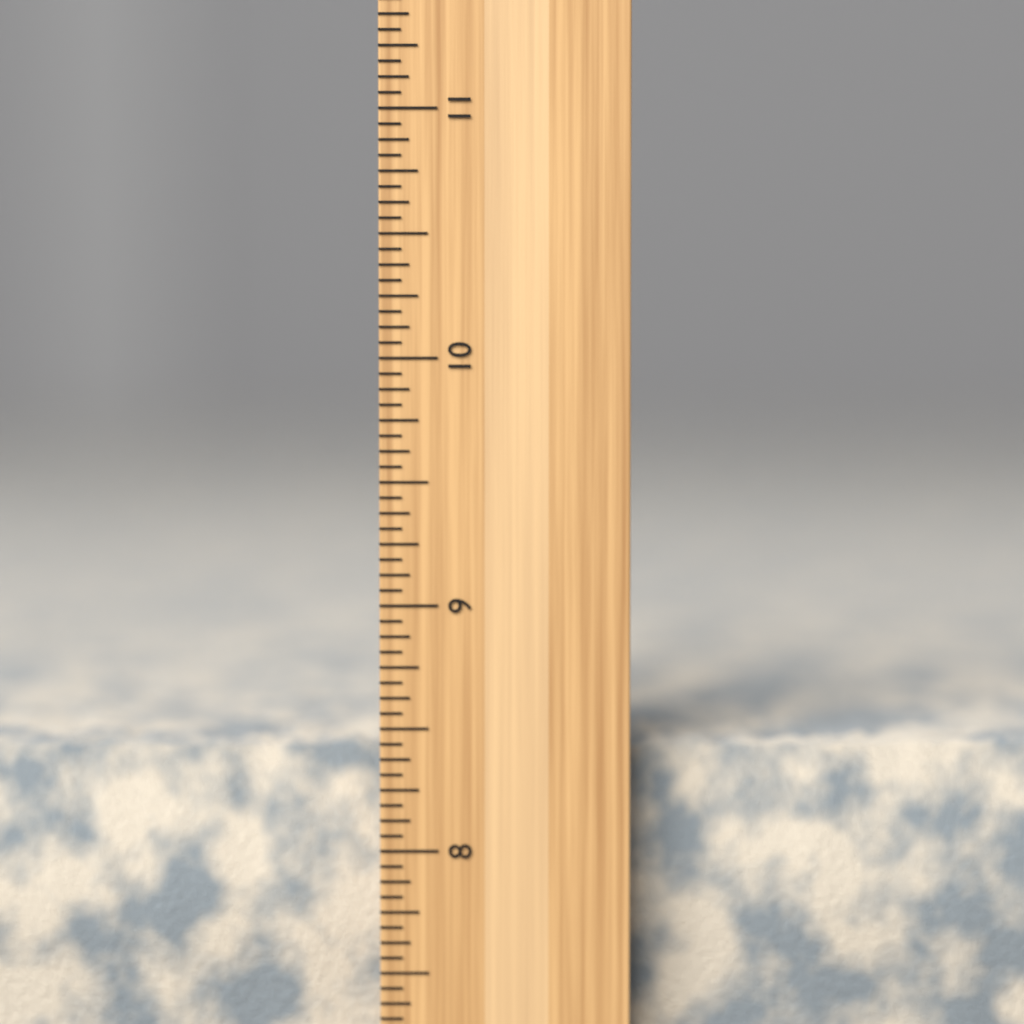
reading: 8.4375 inch
